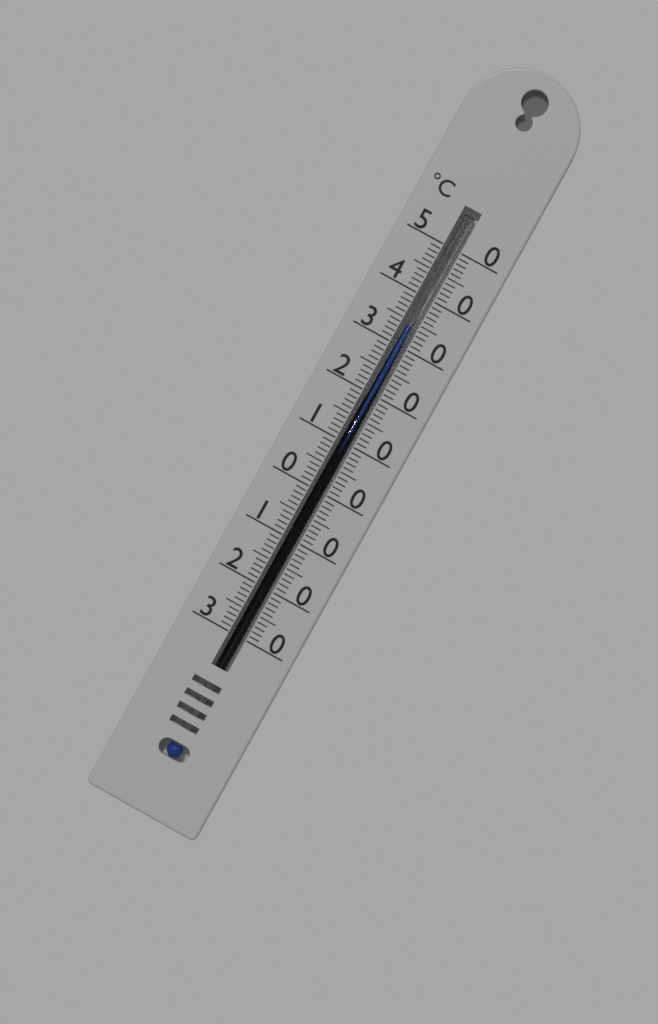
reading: 34 °C
